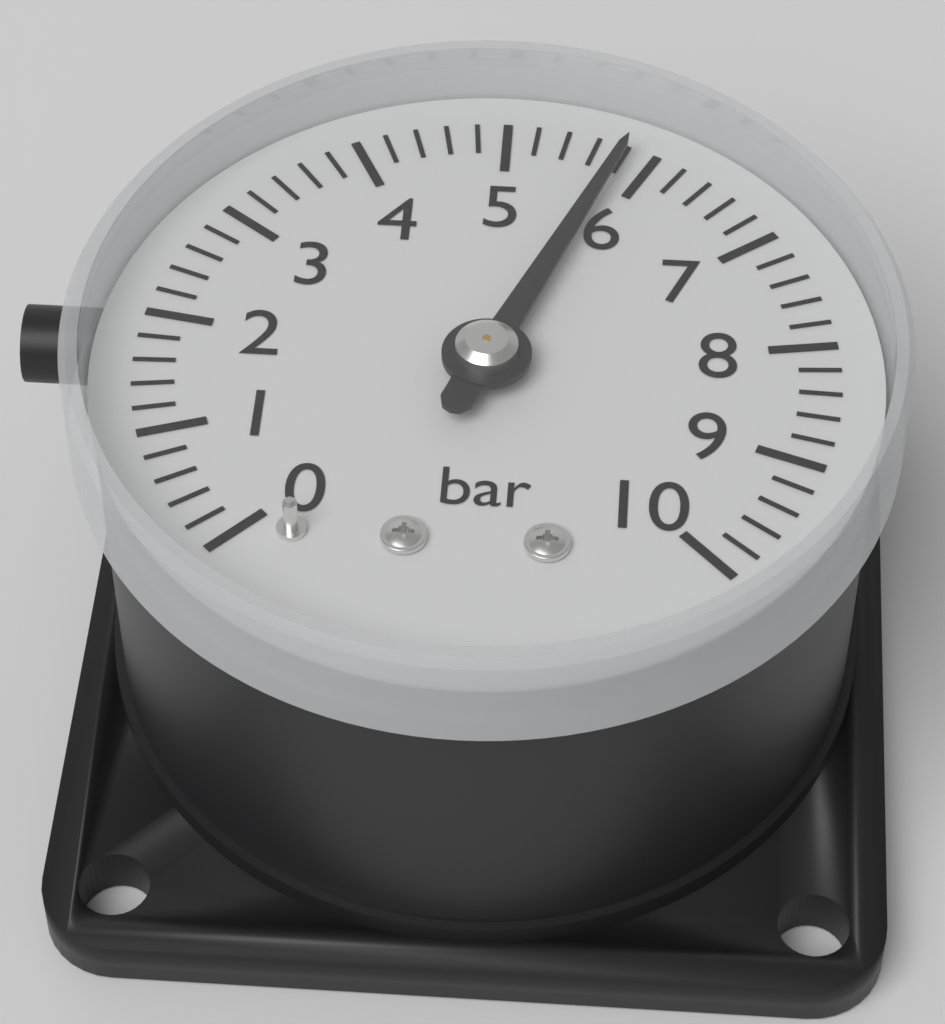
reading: 5.8 bar
